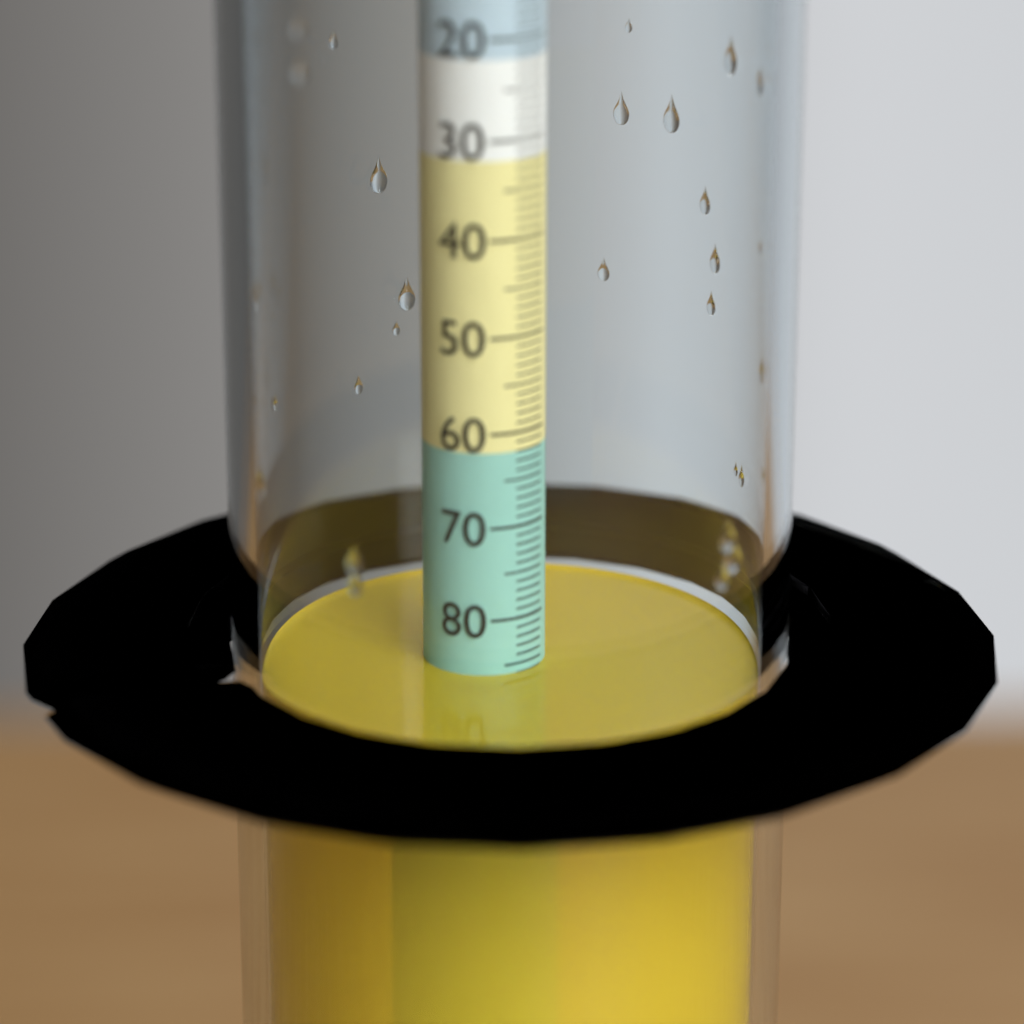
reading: 86 (no unit)
